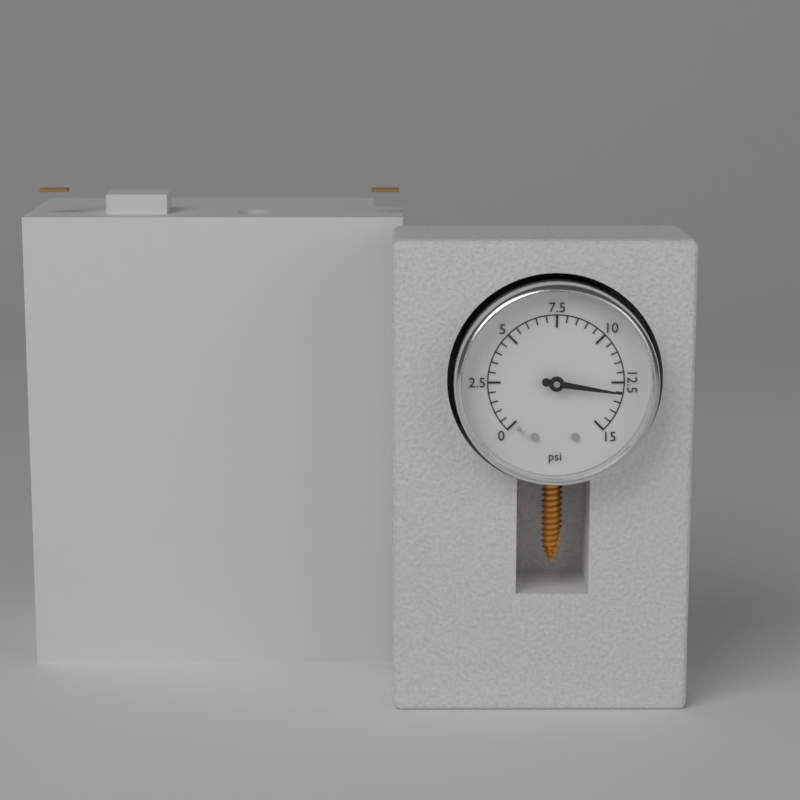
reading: 13.0 psi
